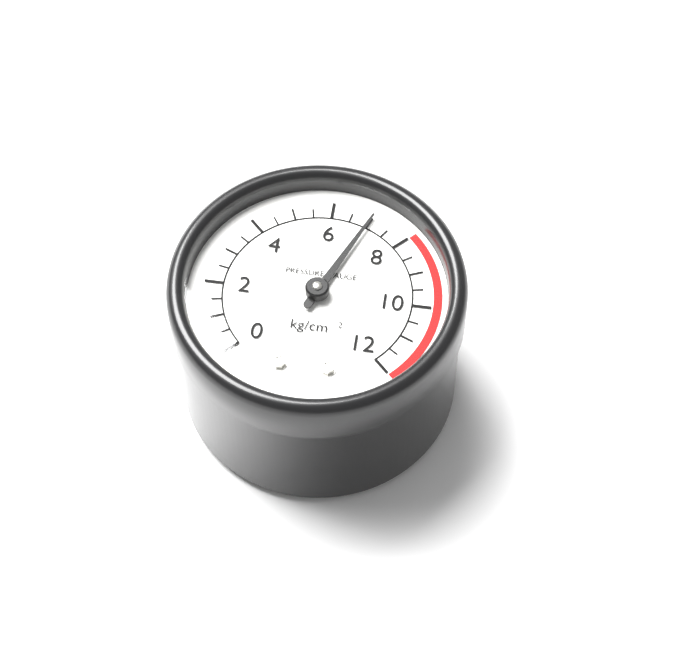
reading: 7.0 kg/cm²
